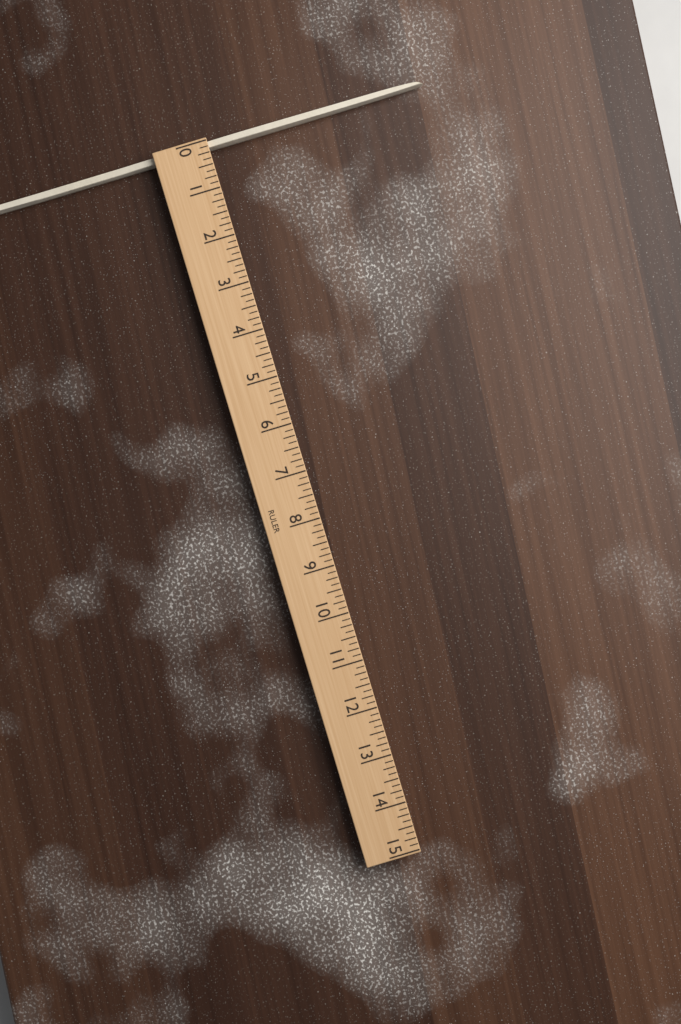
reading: 0.125 (no unit)
